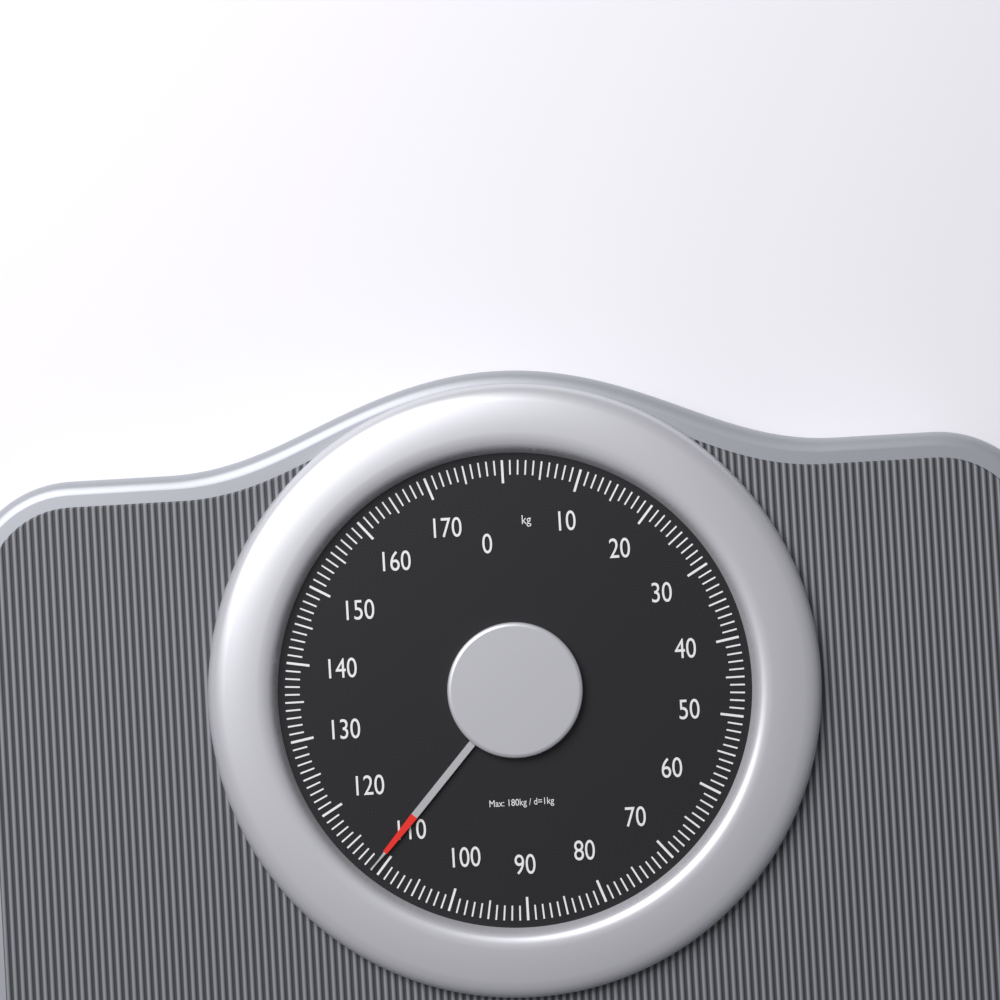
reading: 111 kg
